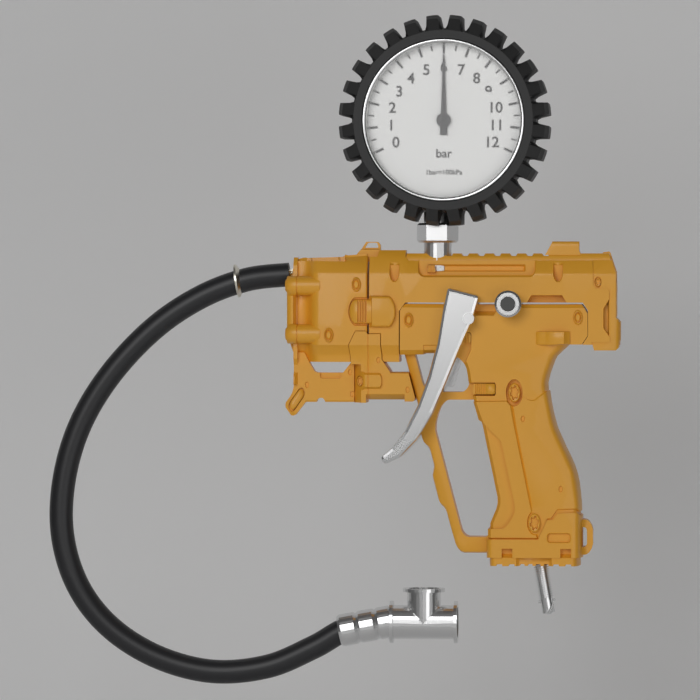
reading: 6.0 bar
